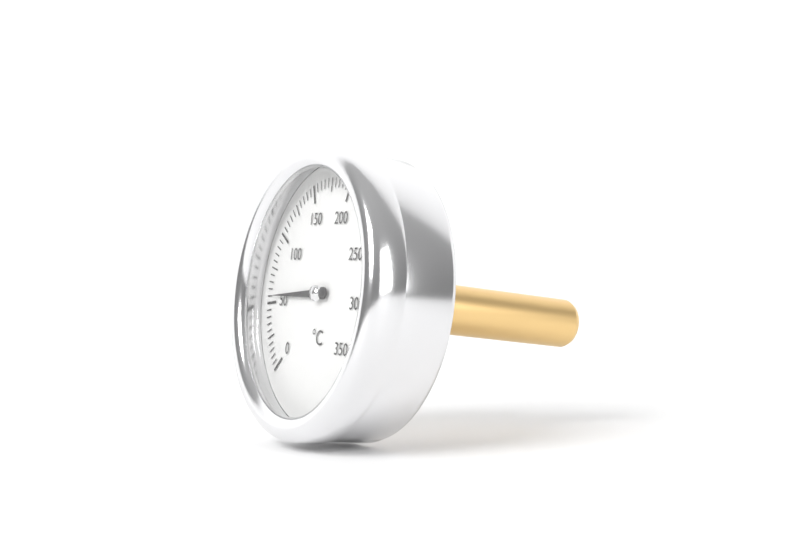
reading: 55 °C
